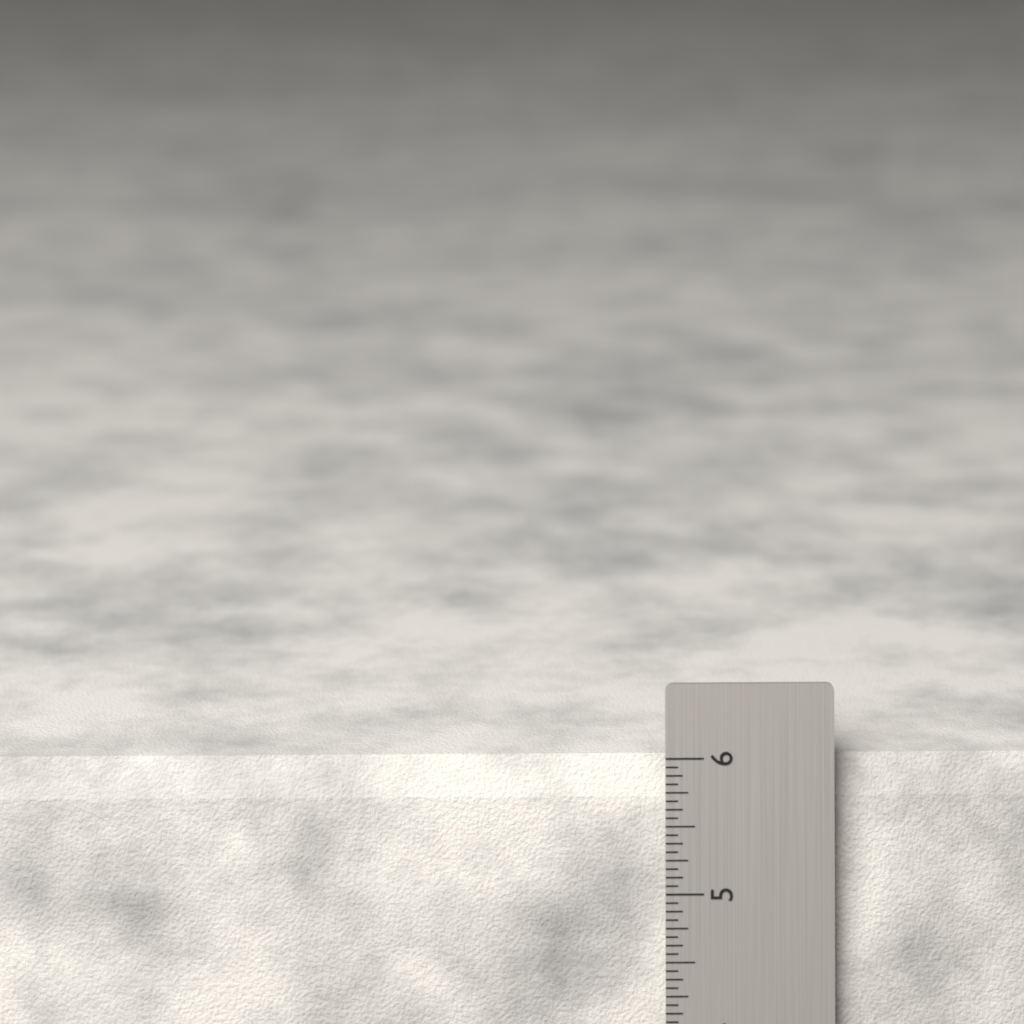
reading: 5.9375 in
